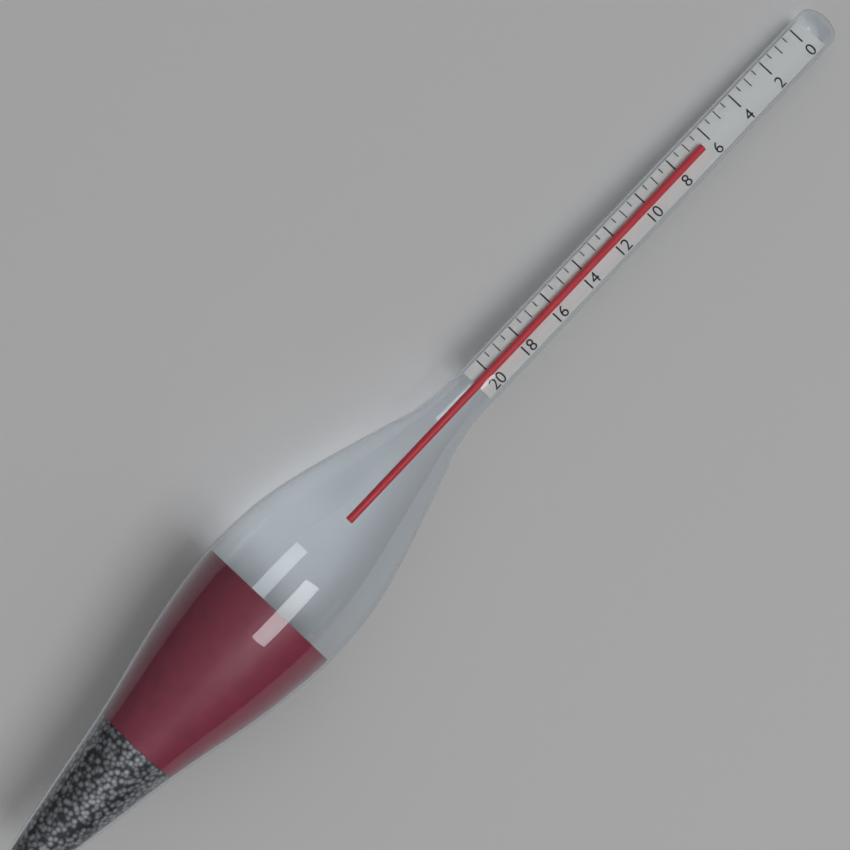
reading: 6.5 (no unit)
